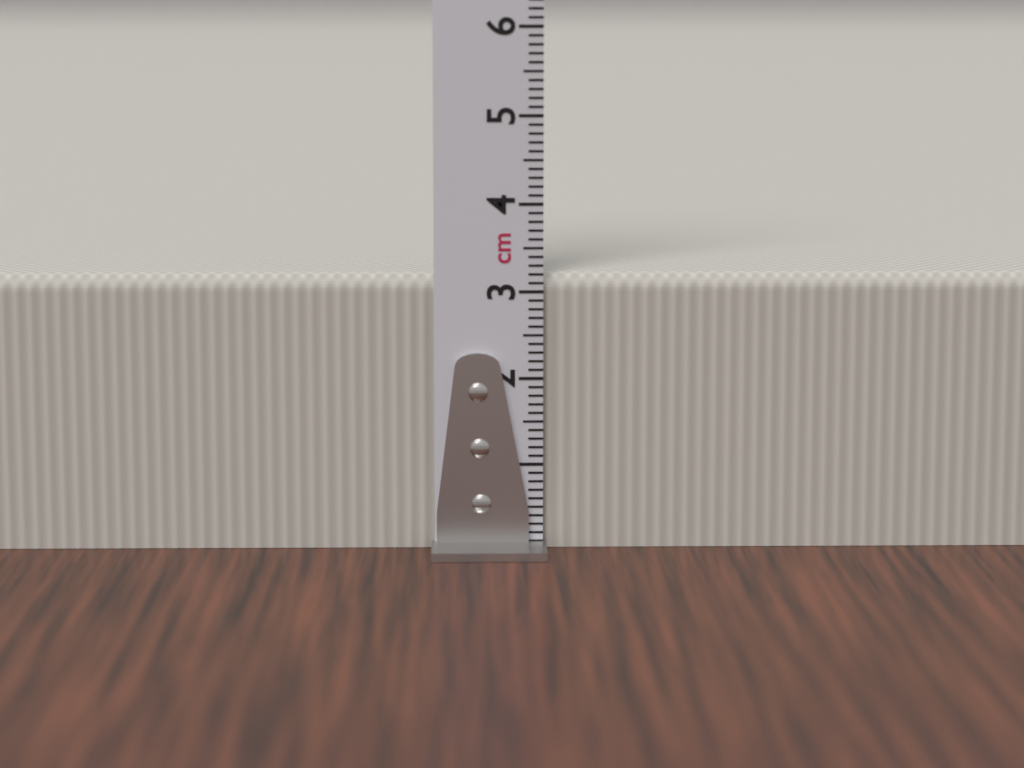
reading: 3.2 cm
